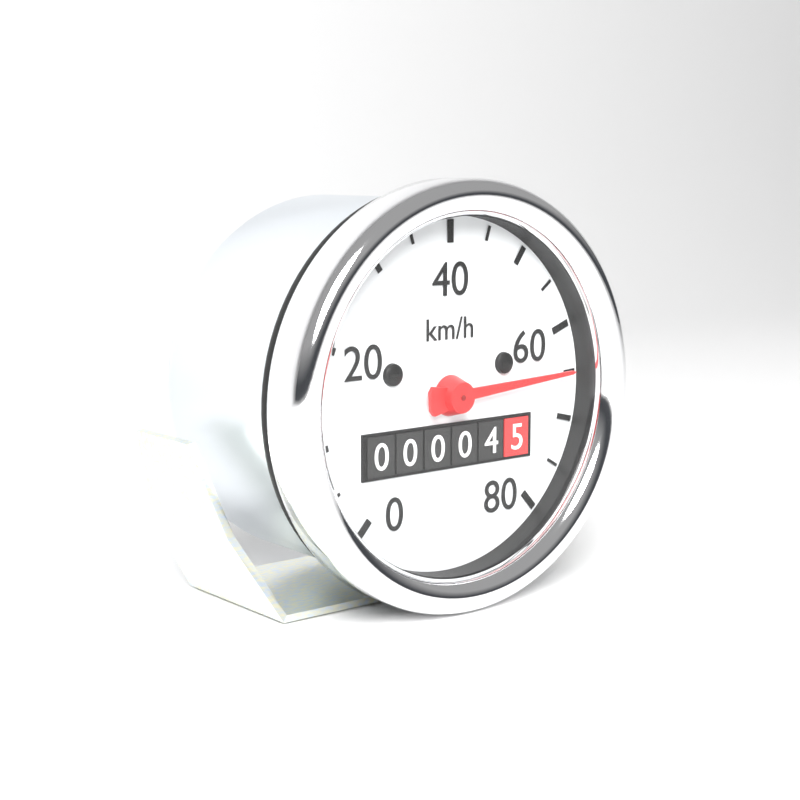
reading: 65 km/h
